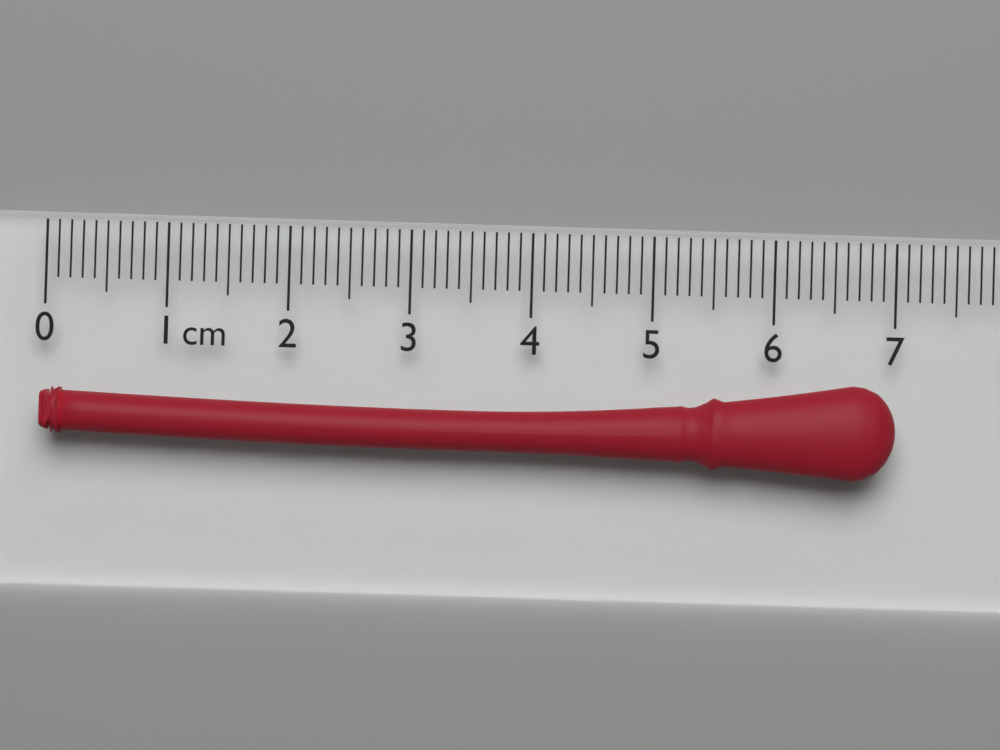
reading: 7.0 cm
